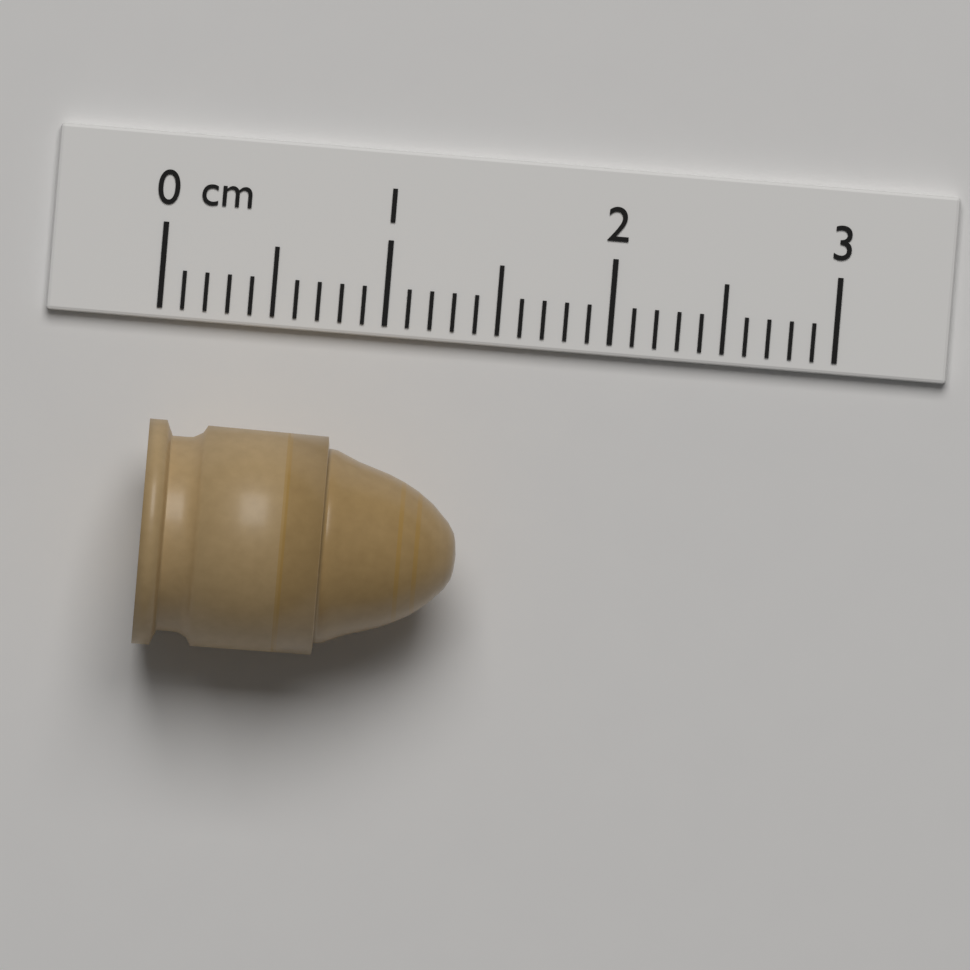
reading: 1.4 cm
